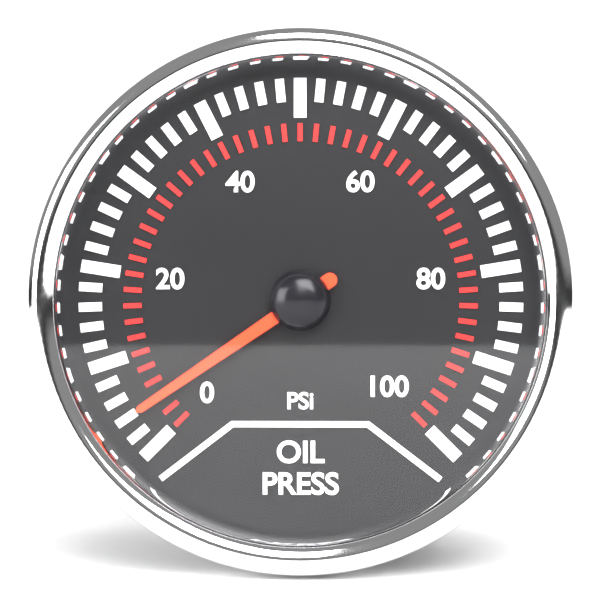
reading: 4 psi
